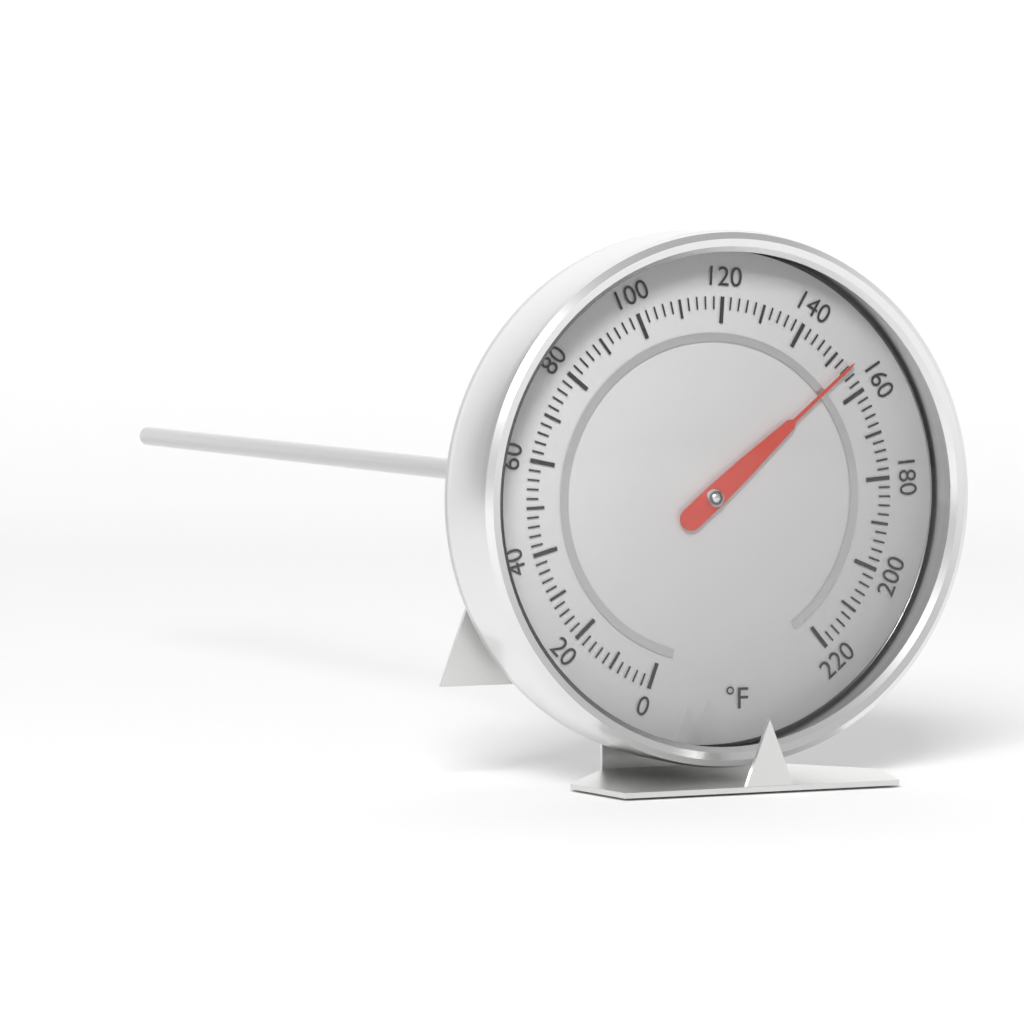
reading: 154 °F
